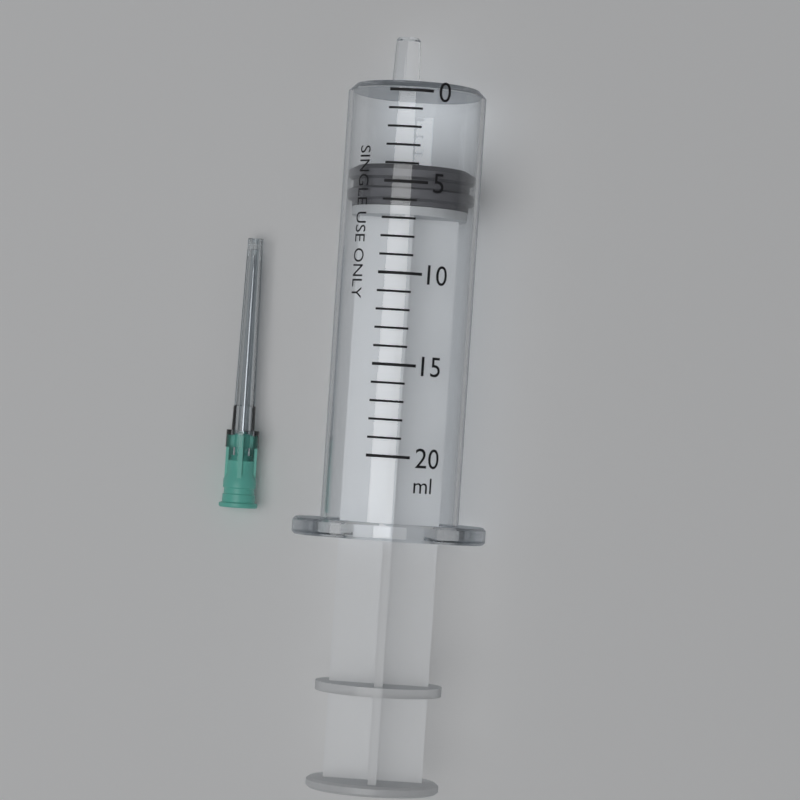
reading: 4 ml
